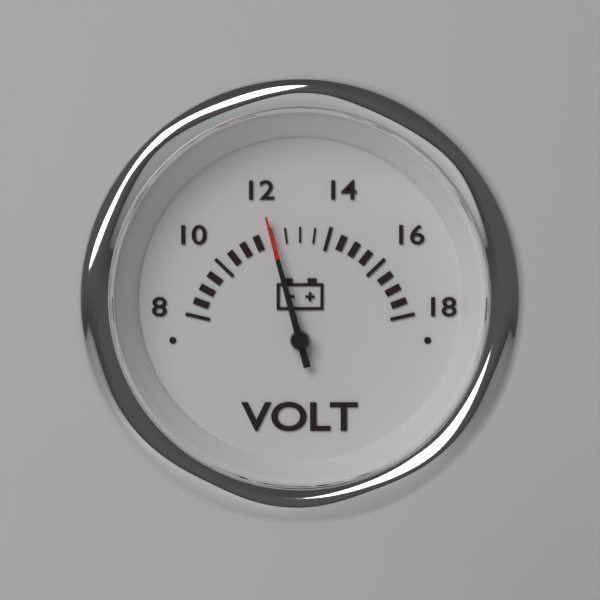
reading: 12.0 V
